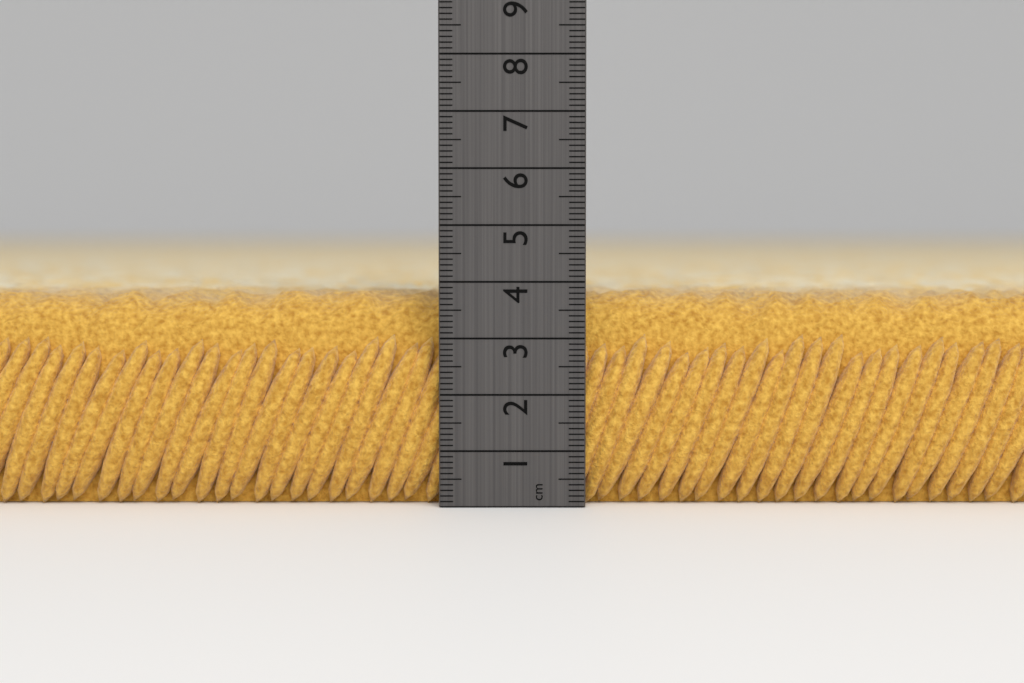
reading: 3.8 cm
